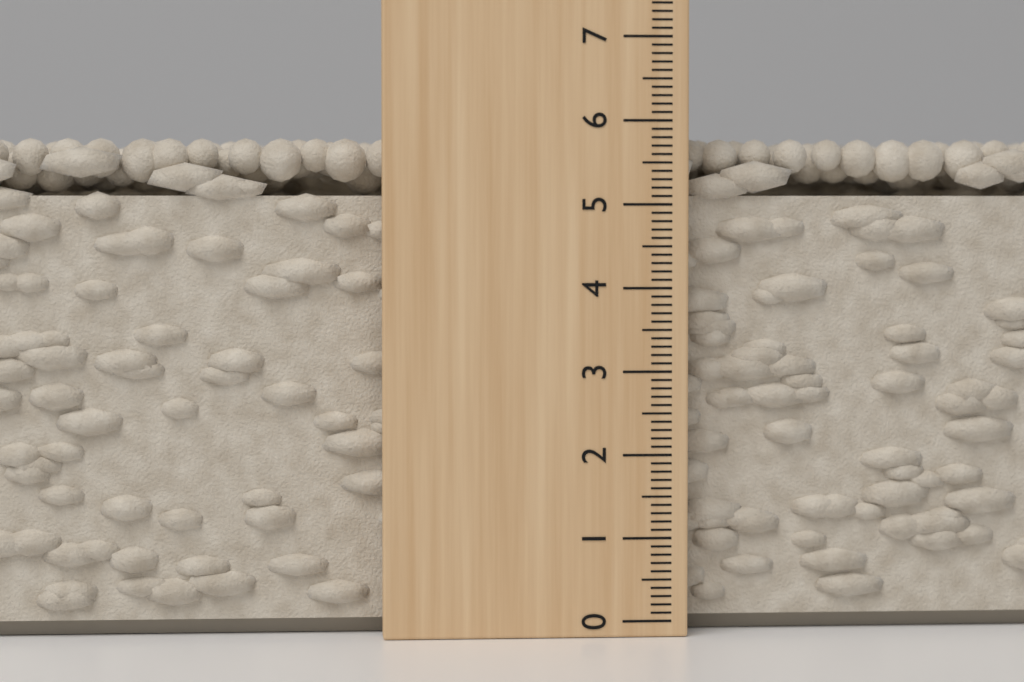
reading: 5.8 cm
